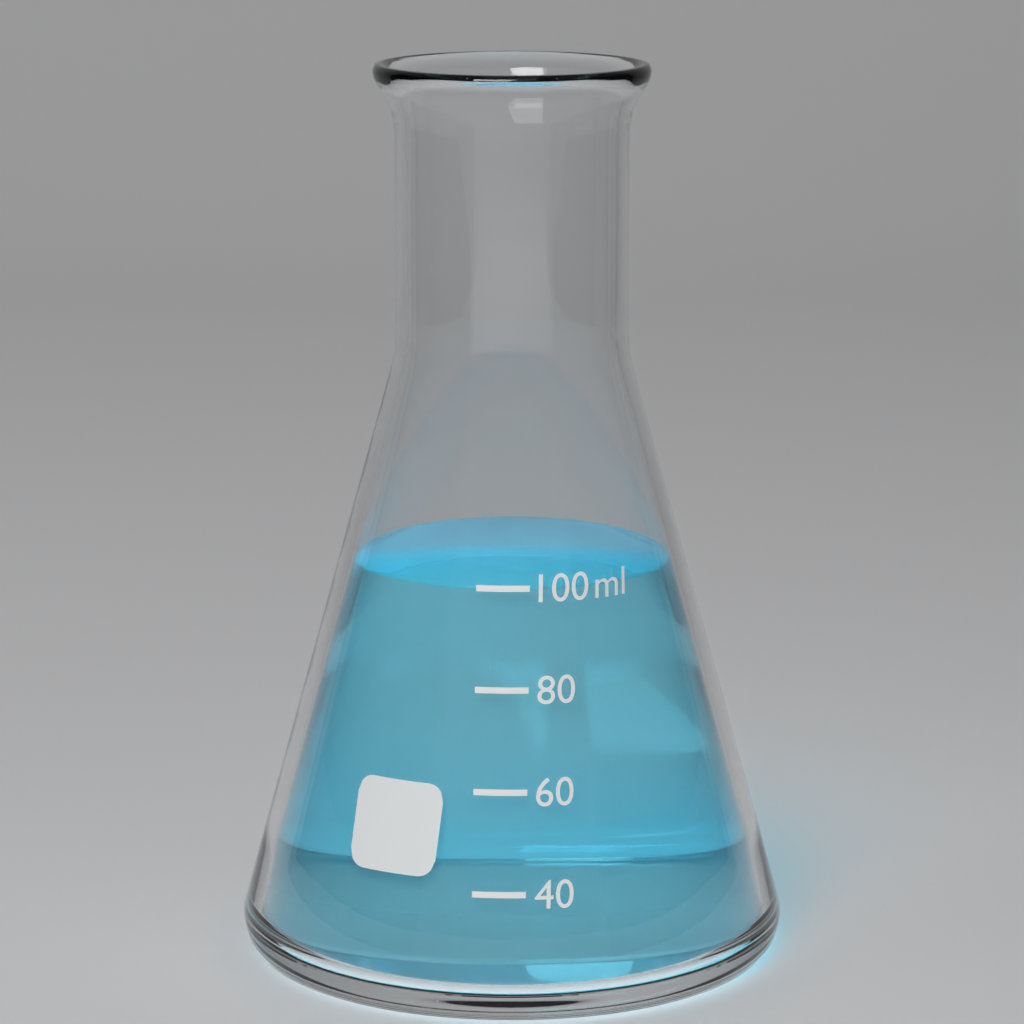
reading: 100 ml
